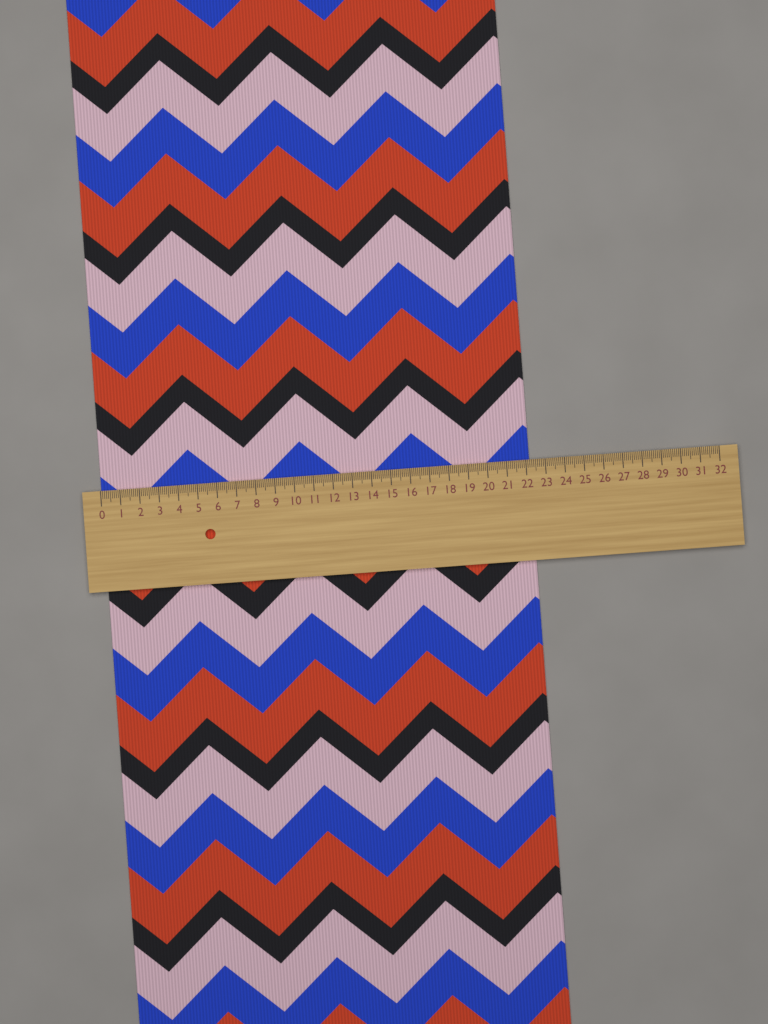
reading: 22.2 (no unit)
